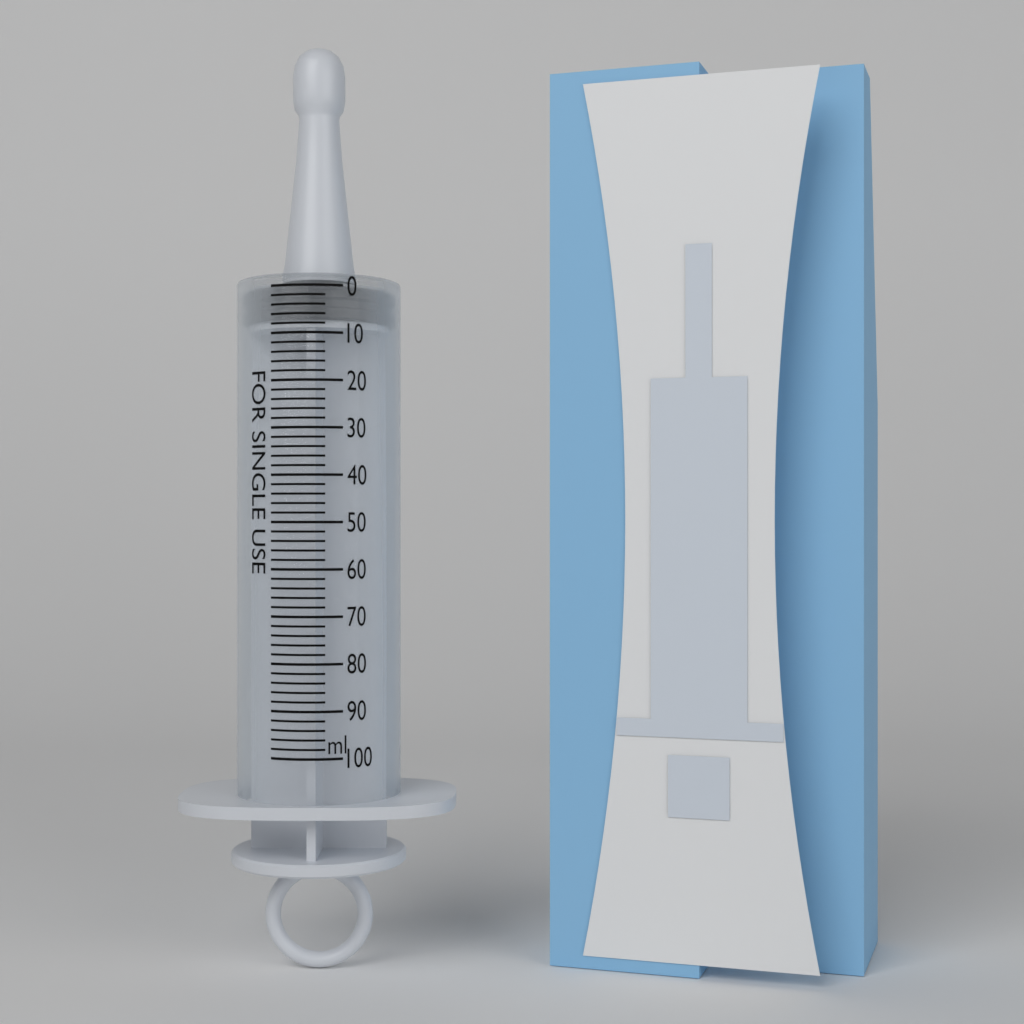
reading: 0 ml
